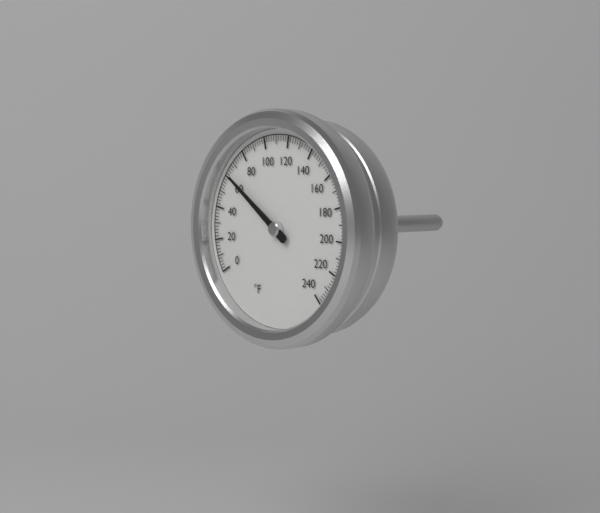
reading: 62 °F
